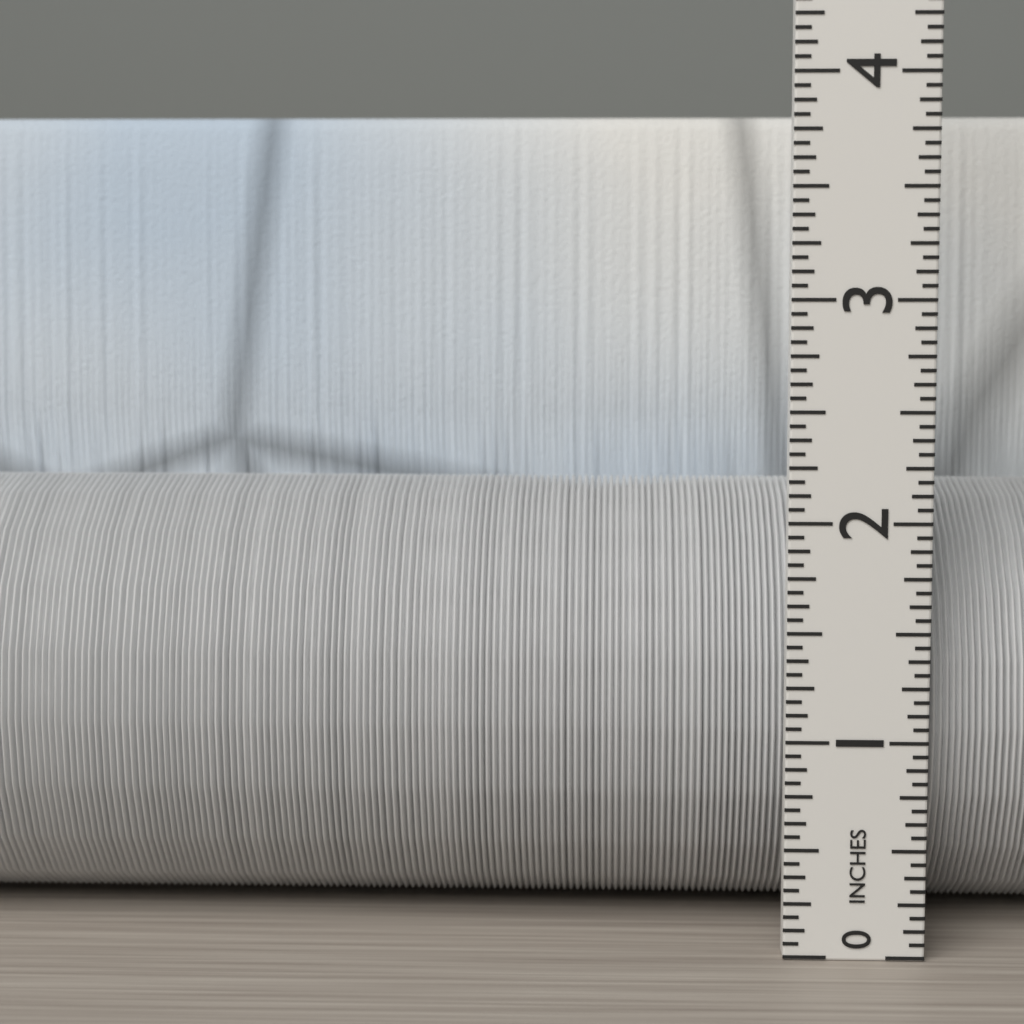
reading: 3.8750 in
